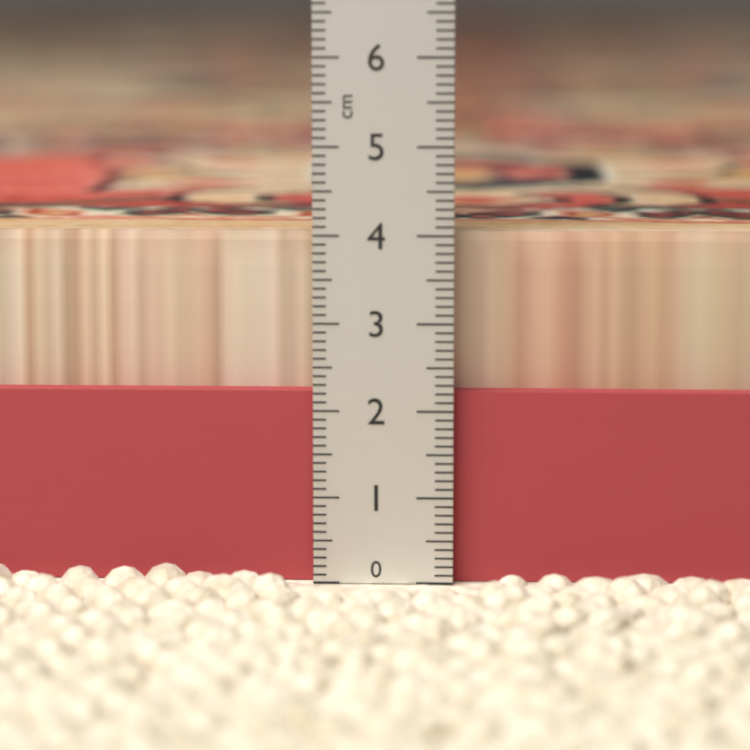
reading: 4.0 cm
